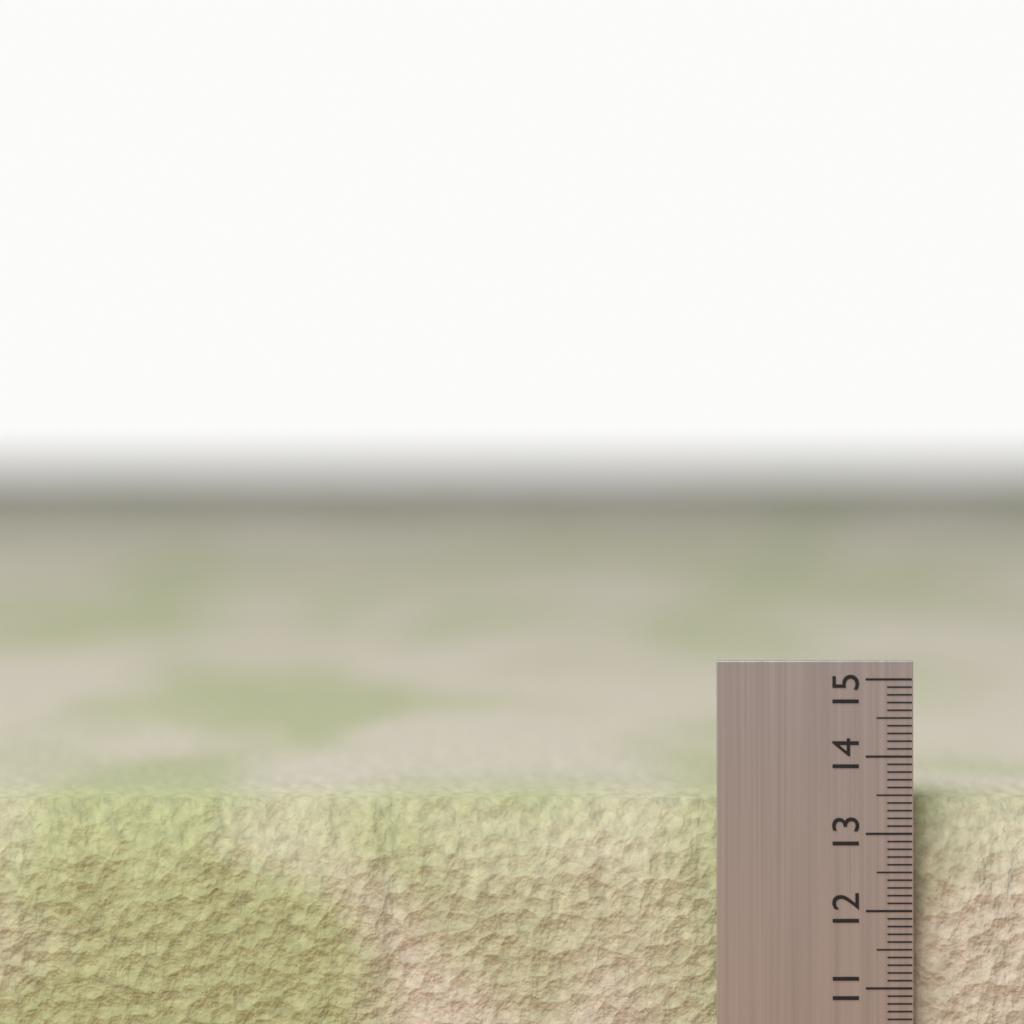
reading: 13.4 (no unit)
